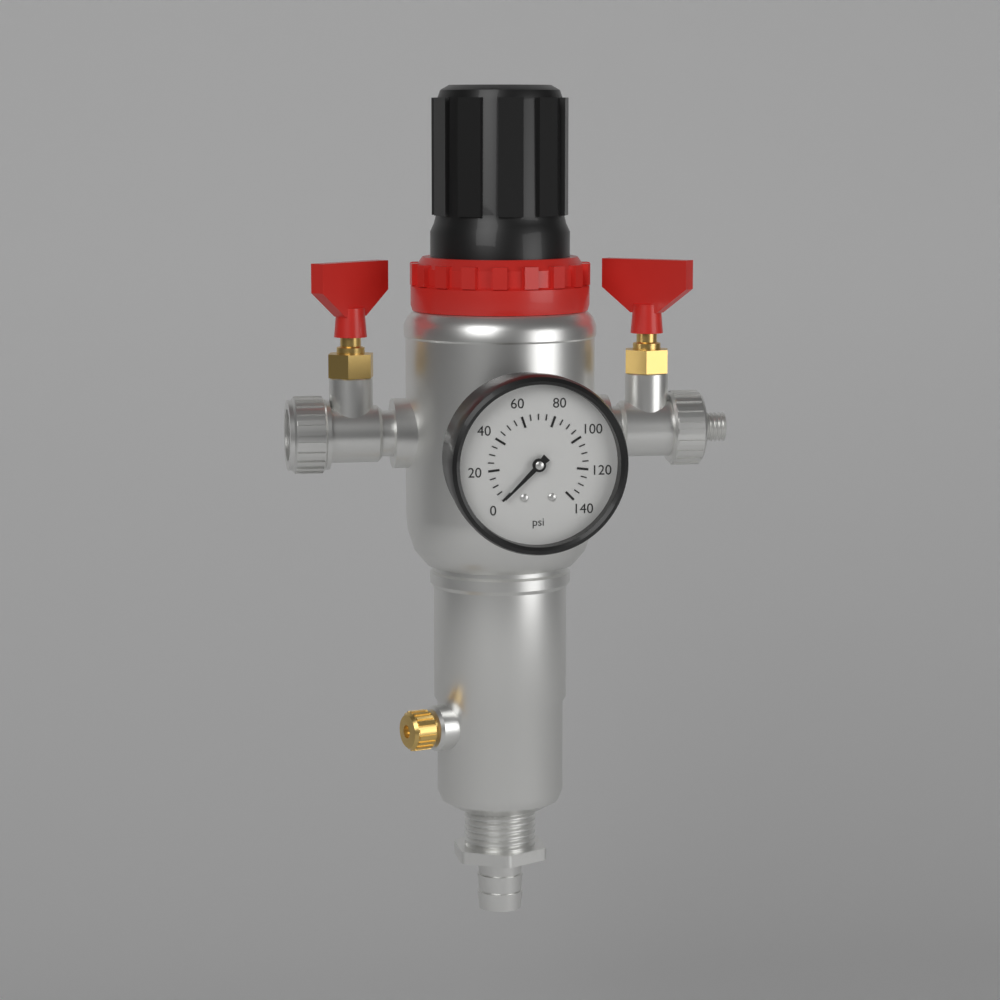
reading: 0 psi
